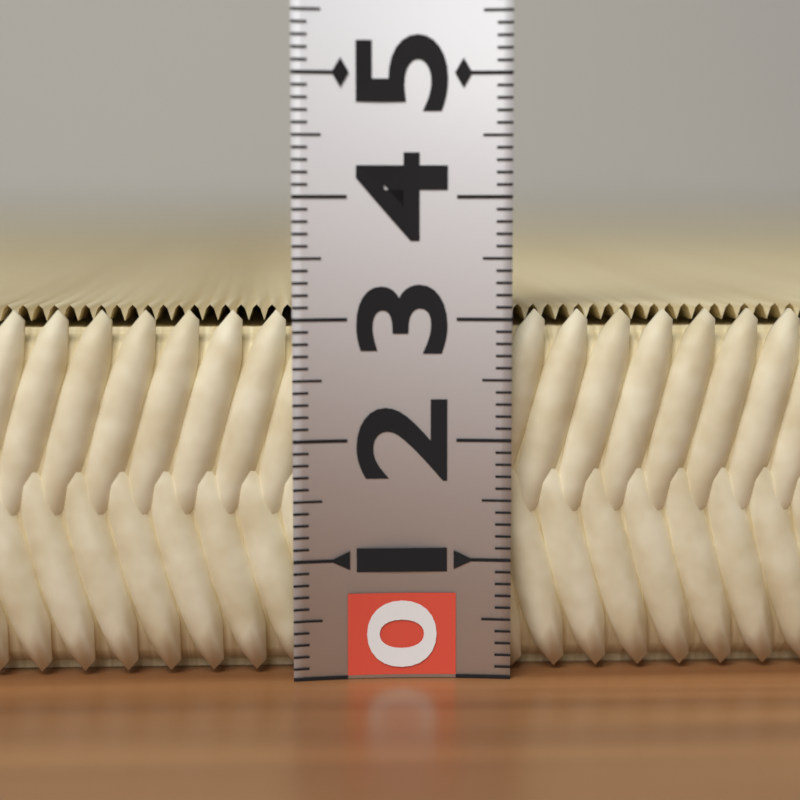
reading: 3.1 (no unit)
